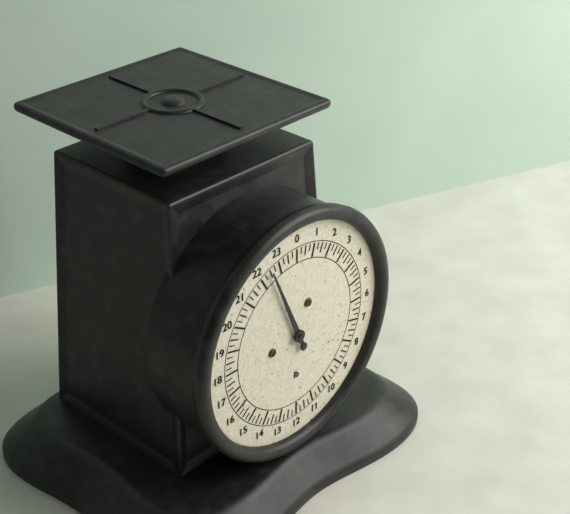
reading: 22.50 lb
